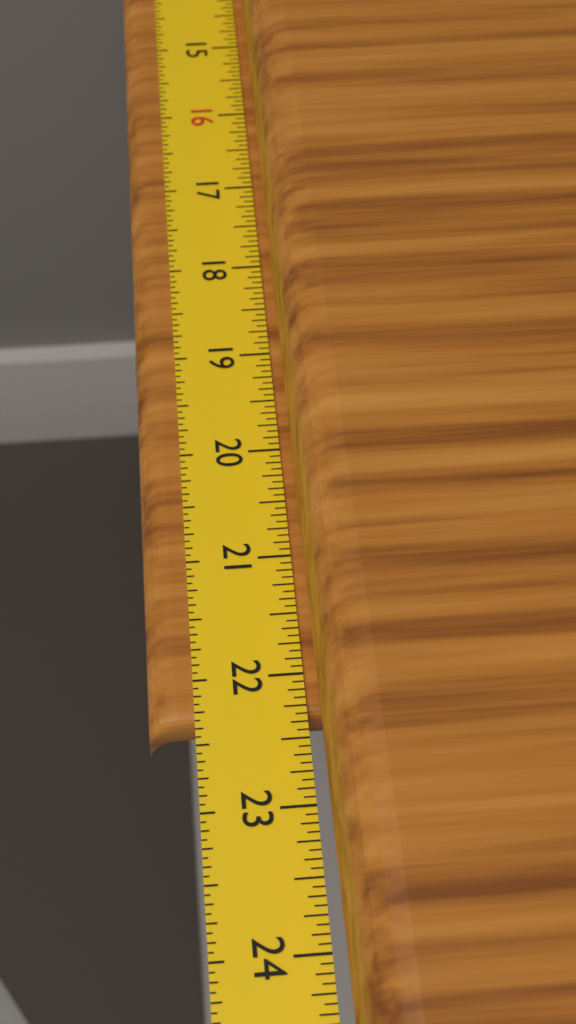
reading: 22.3125 in
